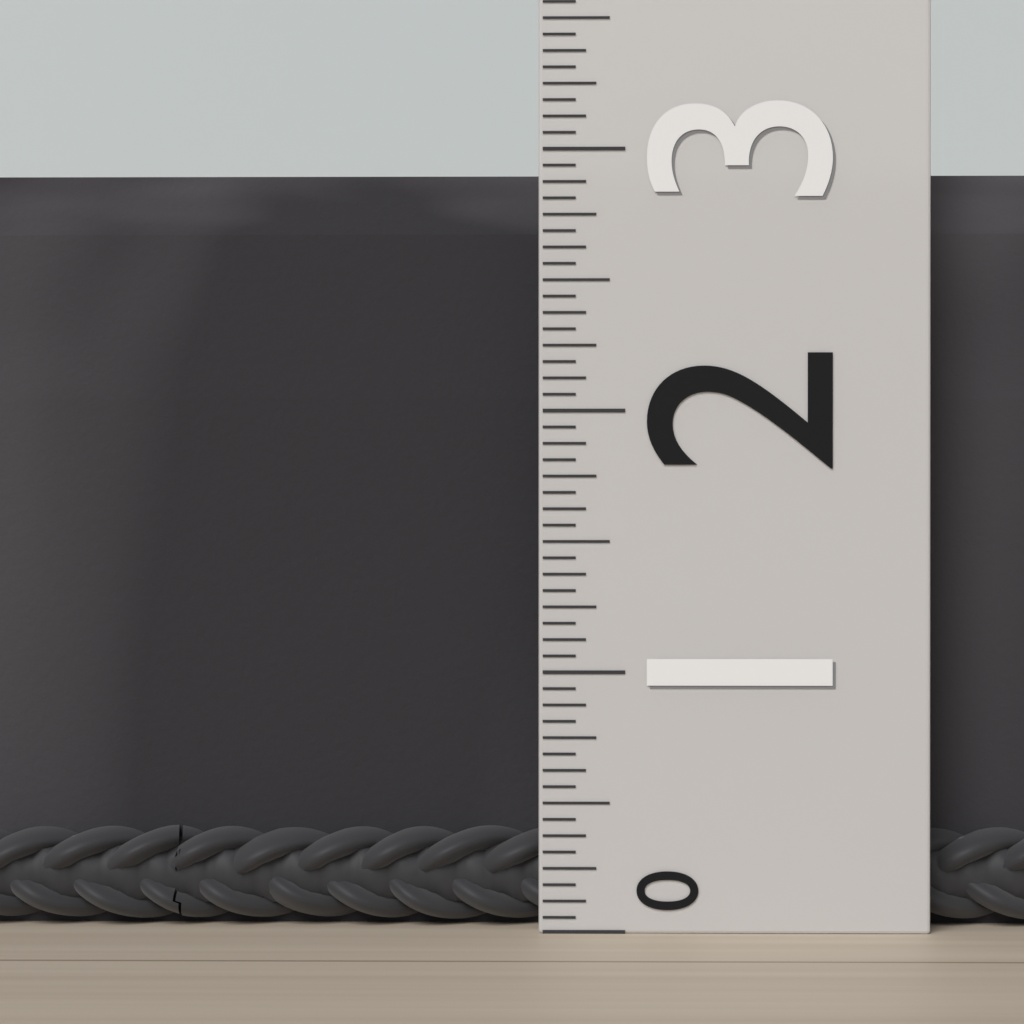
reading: 2.9375 (no unit)
